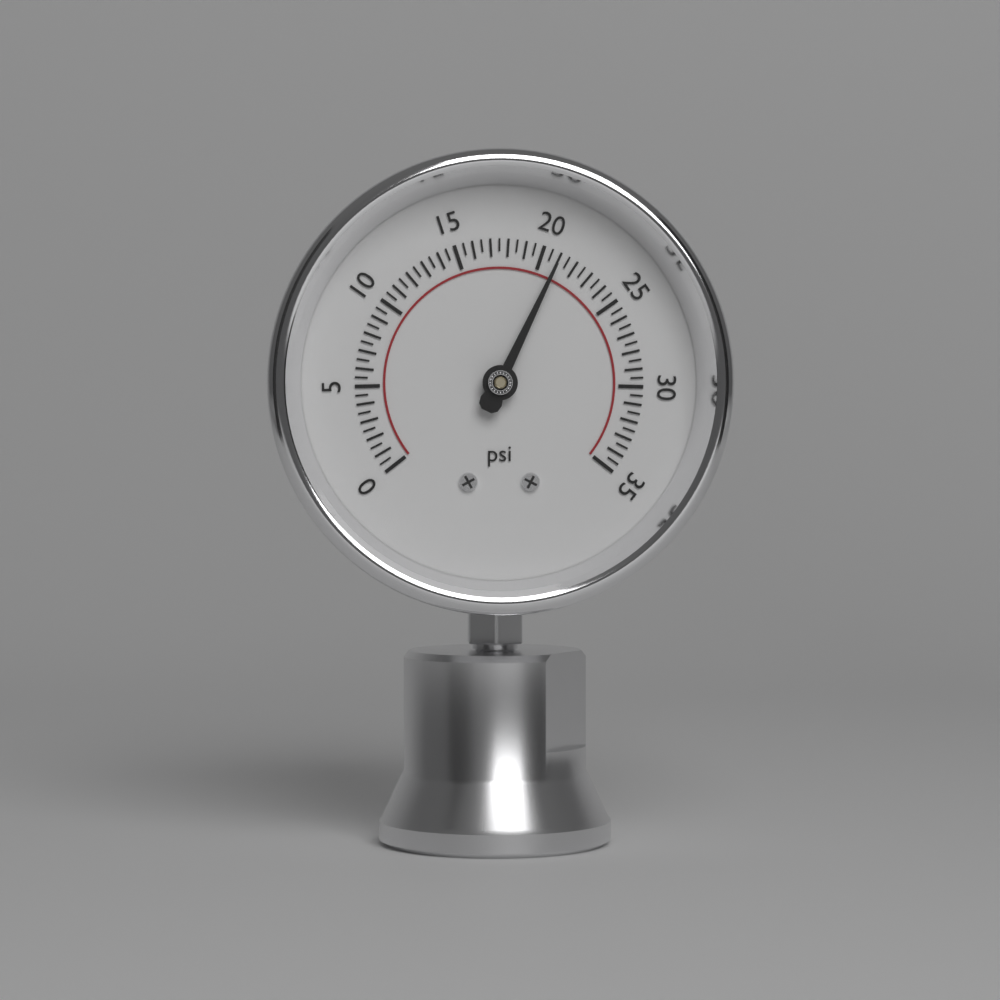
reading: 21.0 psi
